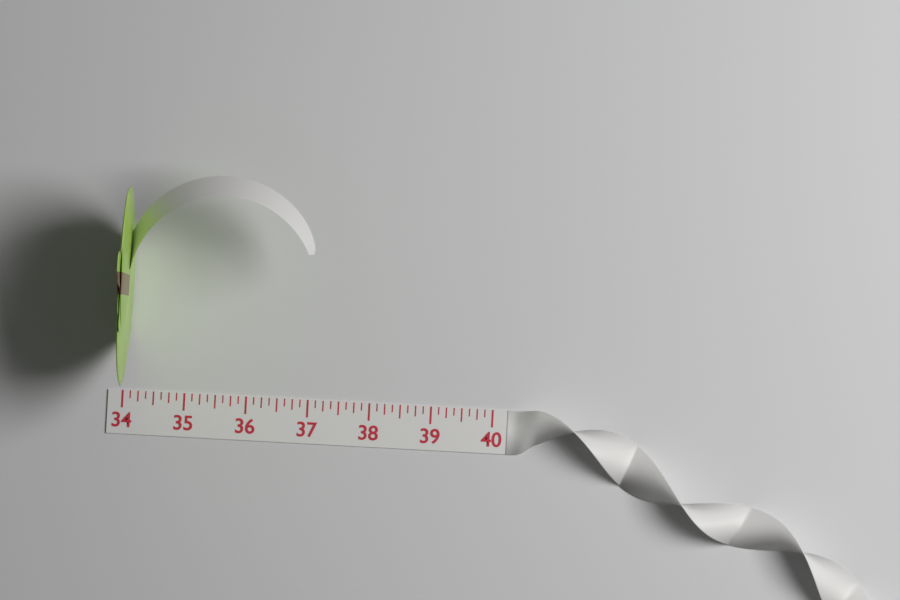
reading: 34.125 (no unit)
